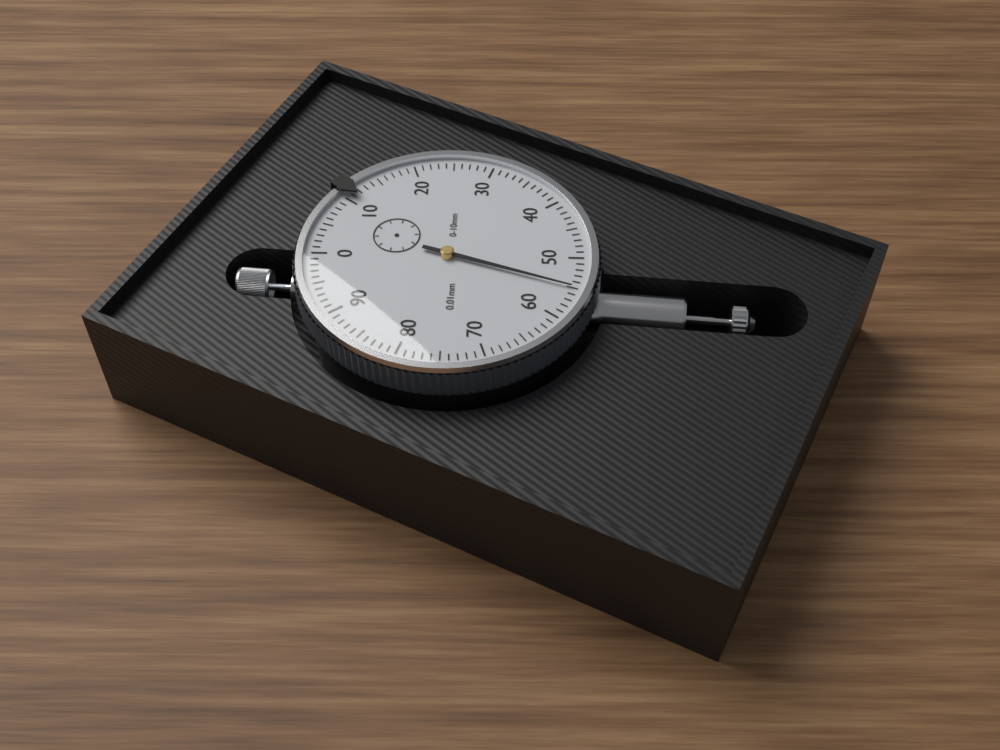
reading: 0.55 mm
